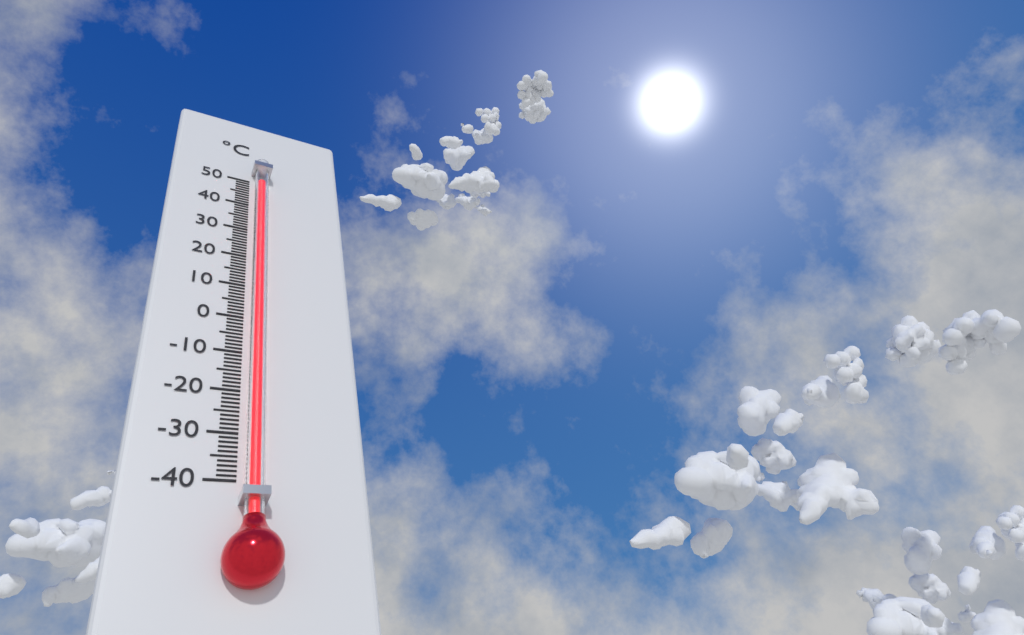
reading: 48 °C
